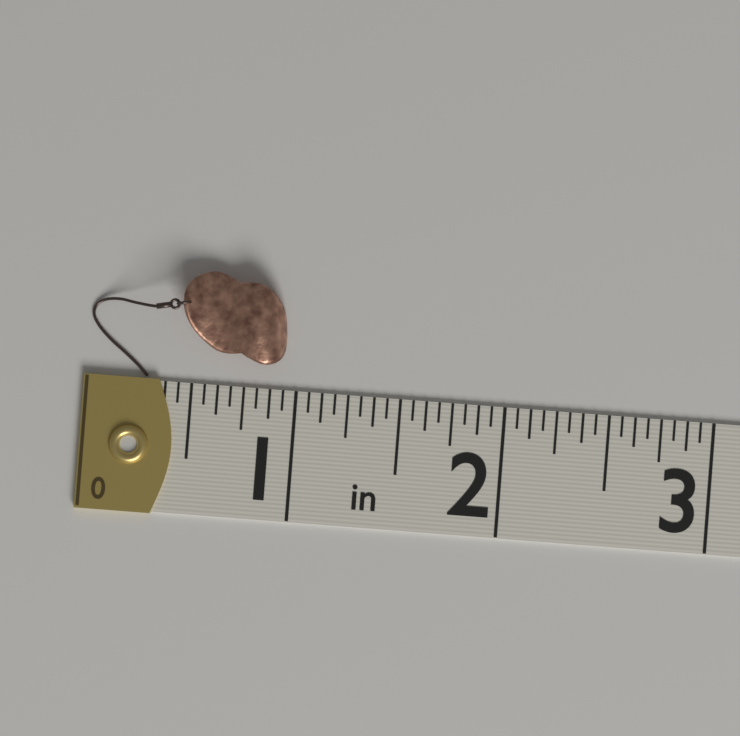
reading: 0.9375 in
